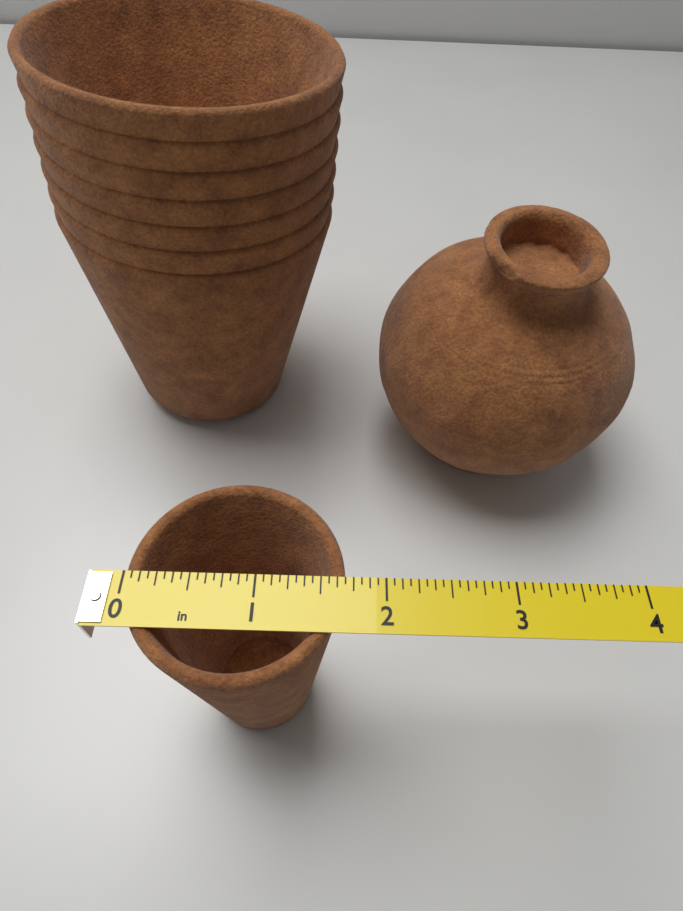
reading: 1.6875 in
